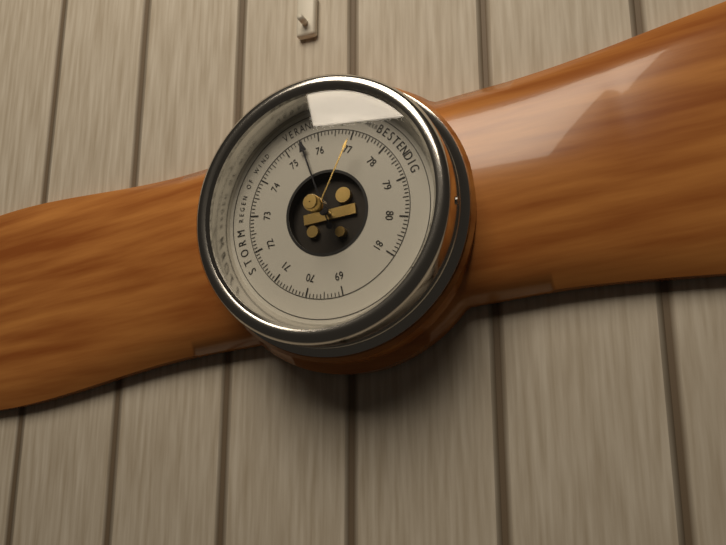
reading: 75.5 (no unit)
